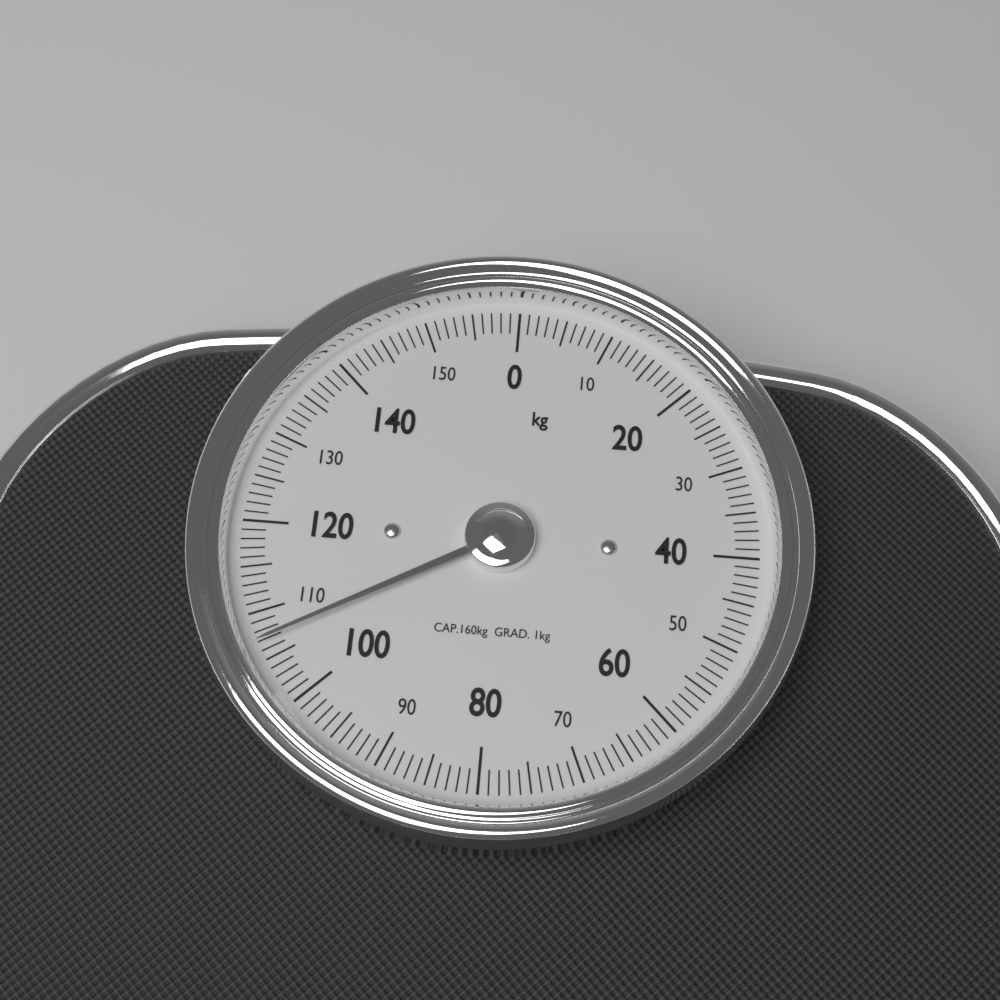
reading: 107 kg
